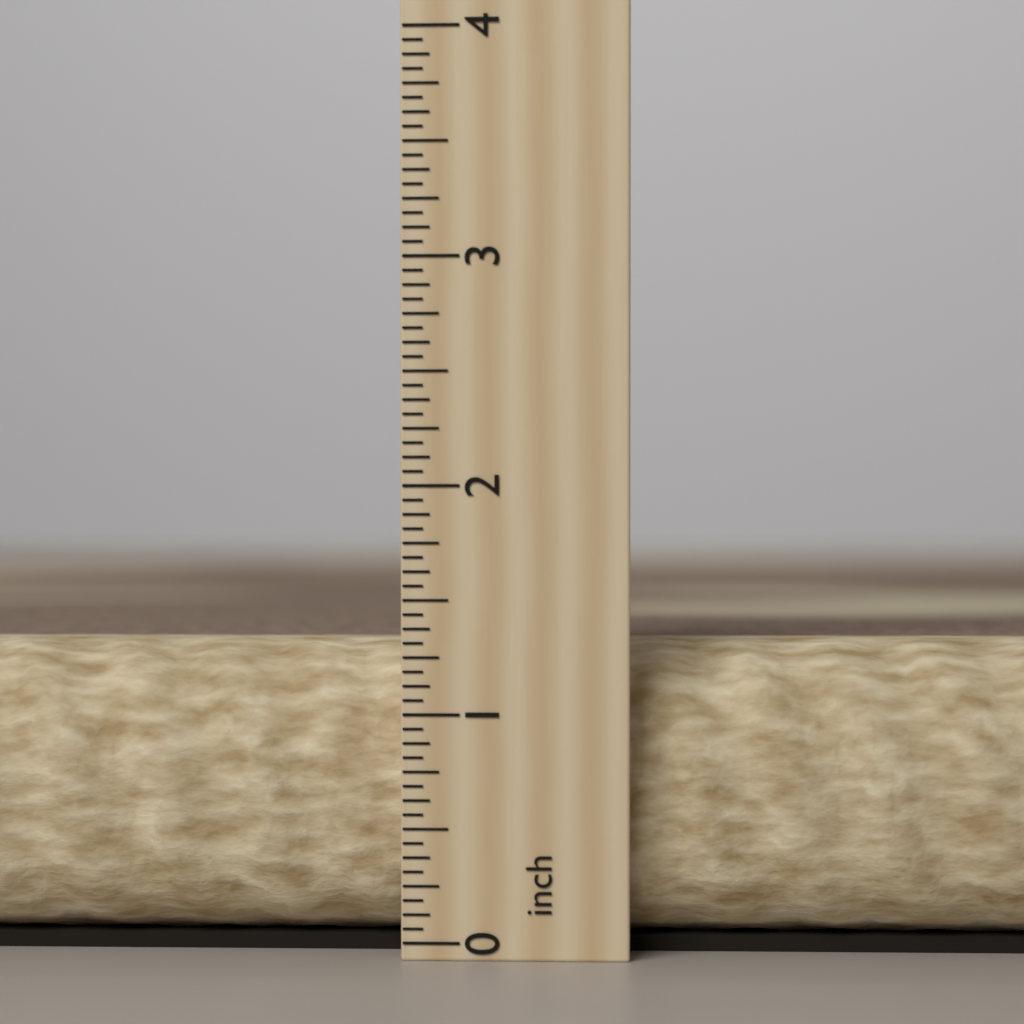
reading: 1.3125 inch
